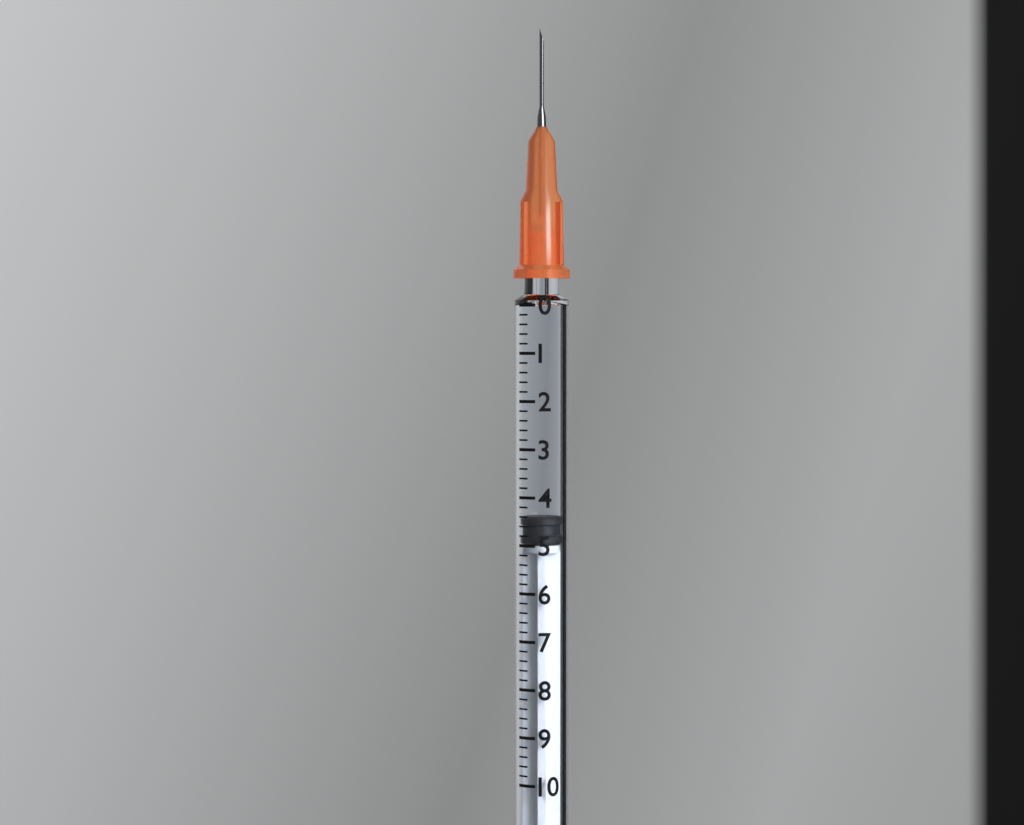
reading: 4.4 (no unit)
